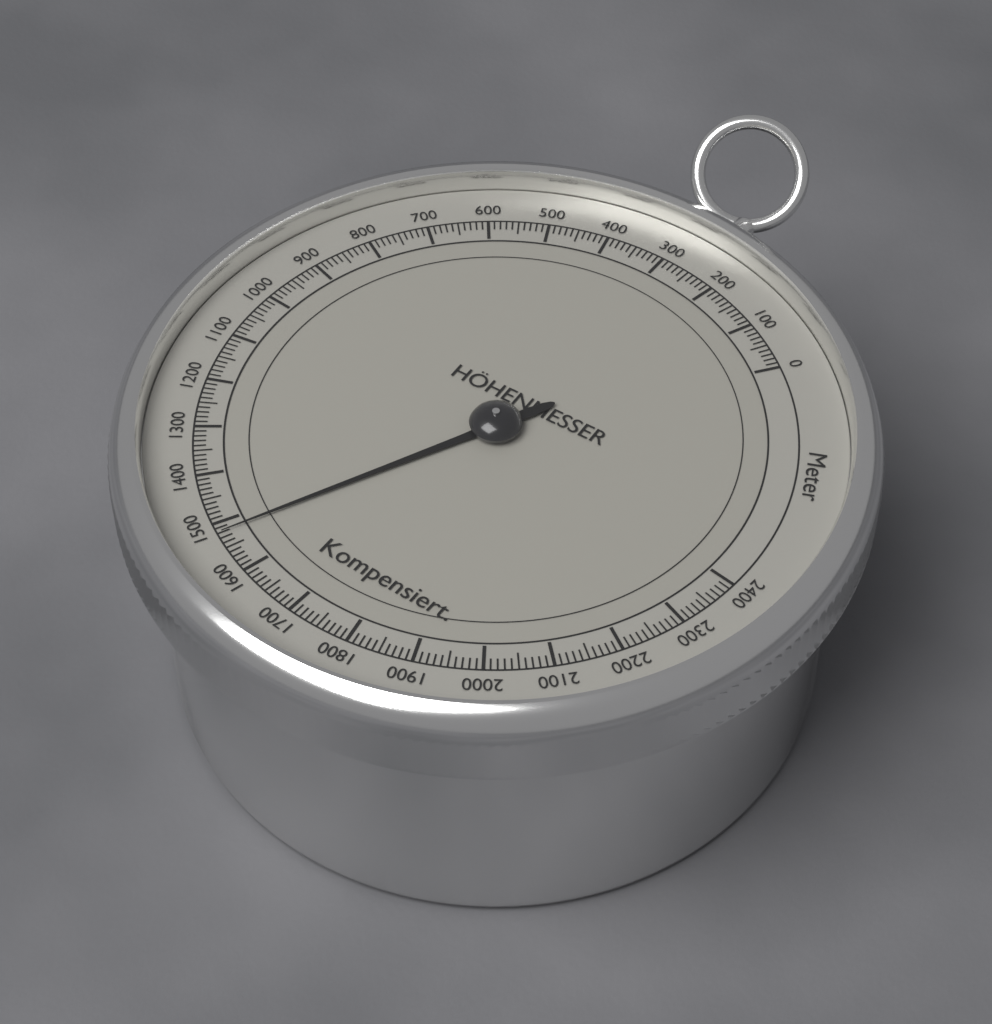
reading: 1520 m
